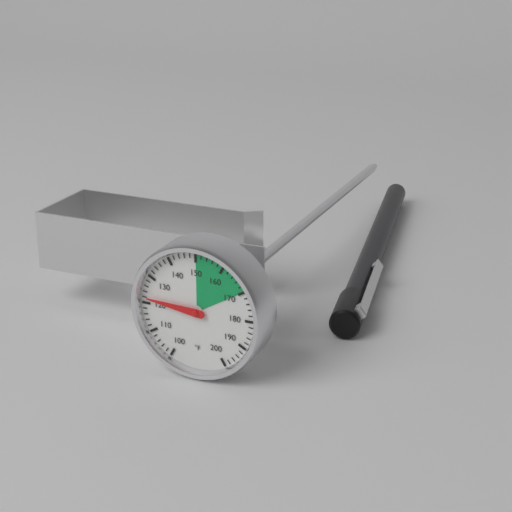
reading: 122 °F
